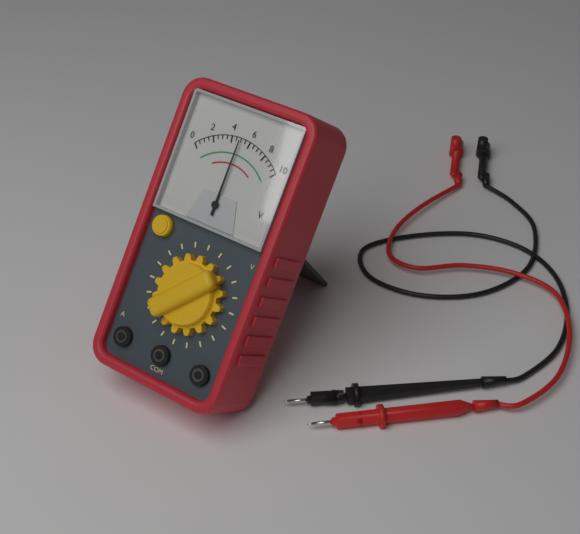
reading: 5.0 V
